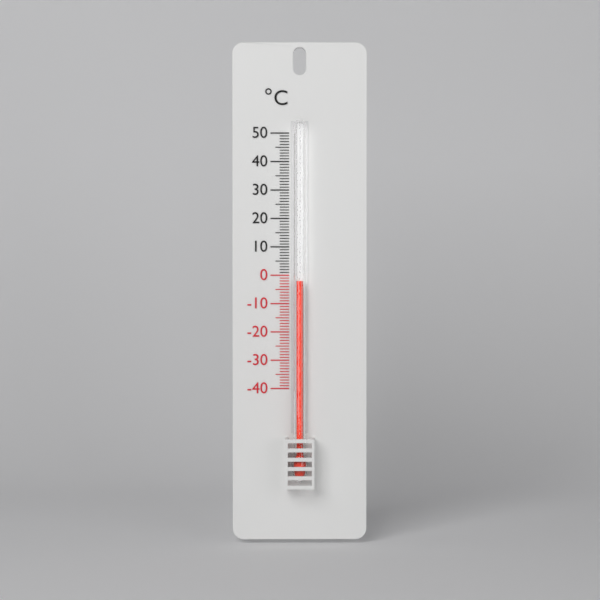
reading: -2 °C
